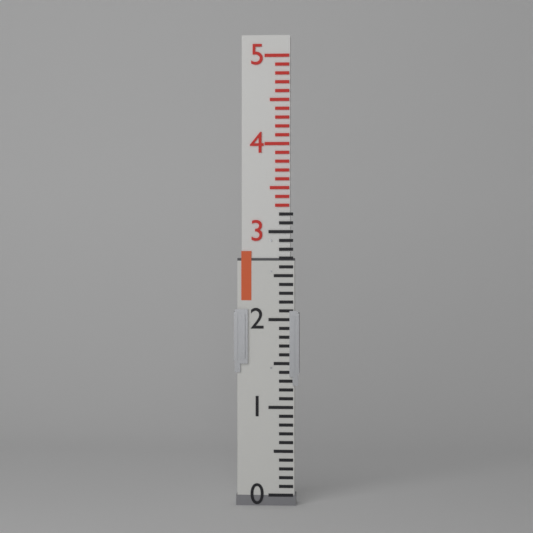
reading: 2.7 (no unit)
